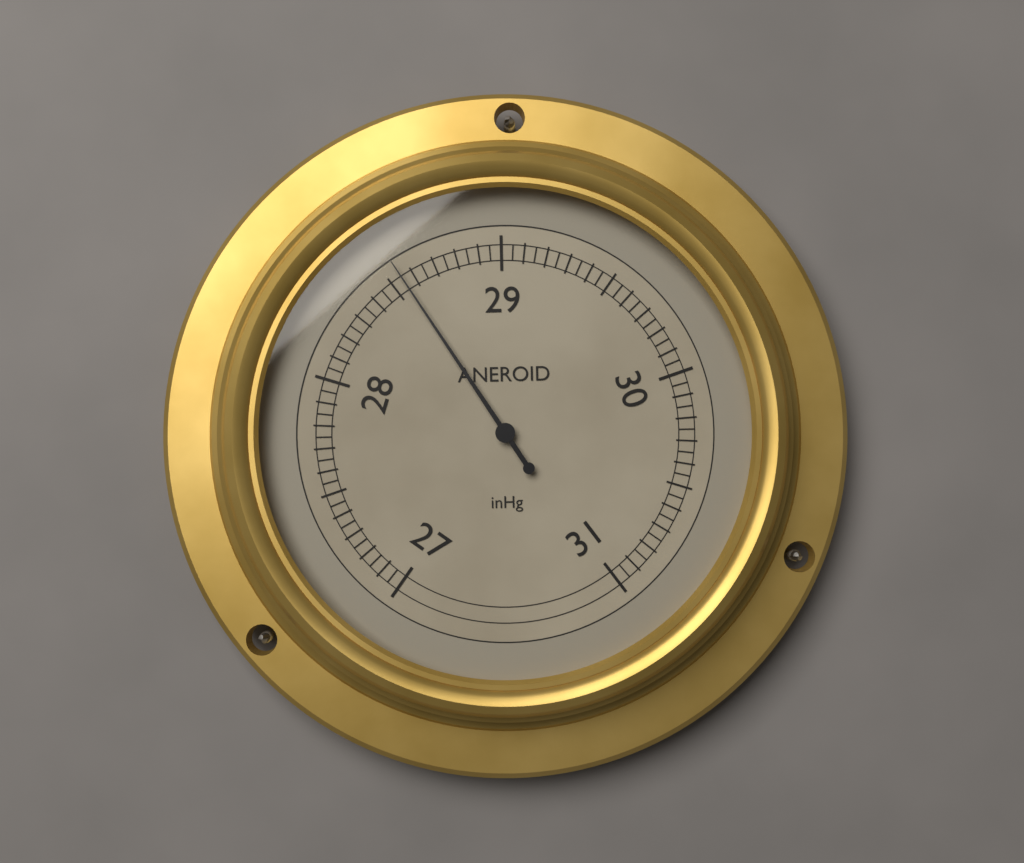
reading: 28.55 inHg
